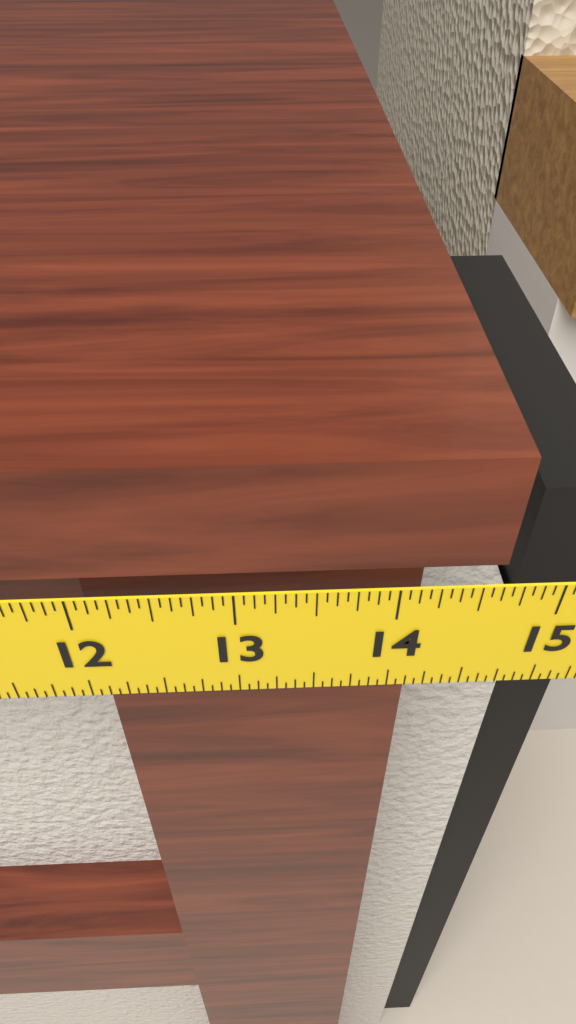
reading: 14.6250 in
